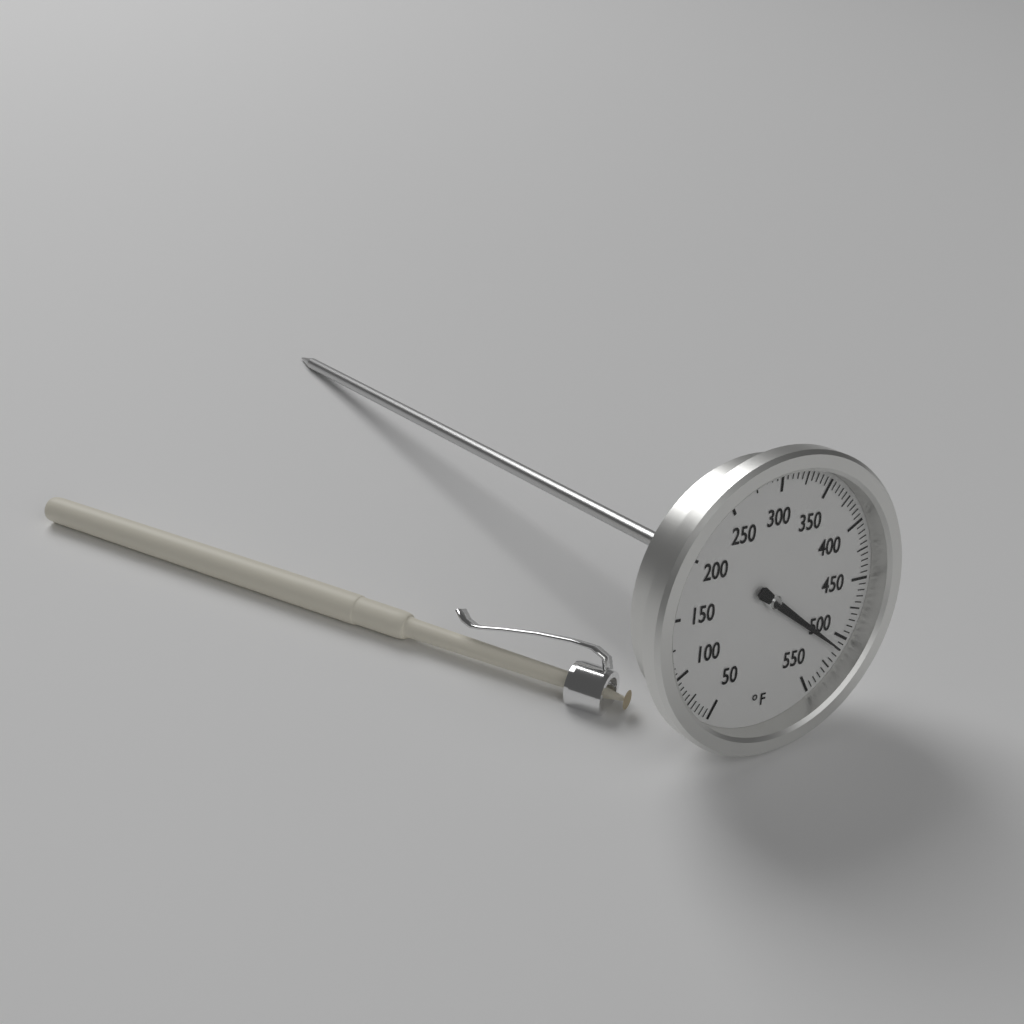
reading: 510 °F
